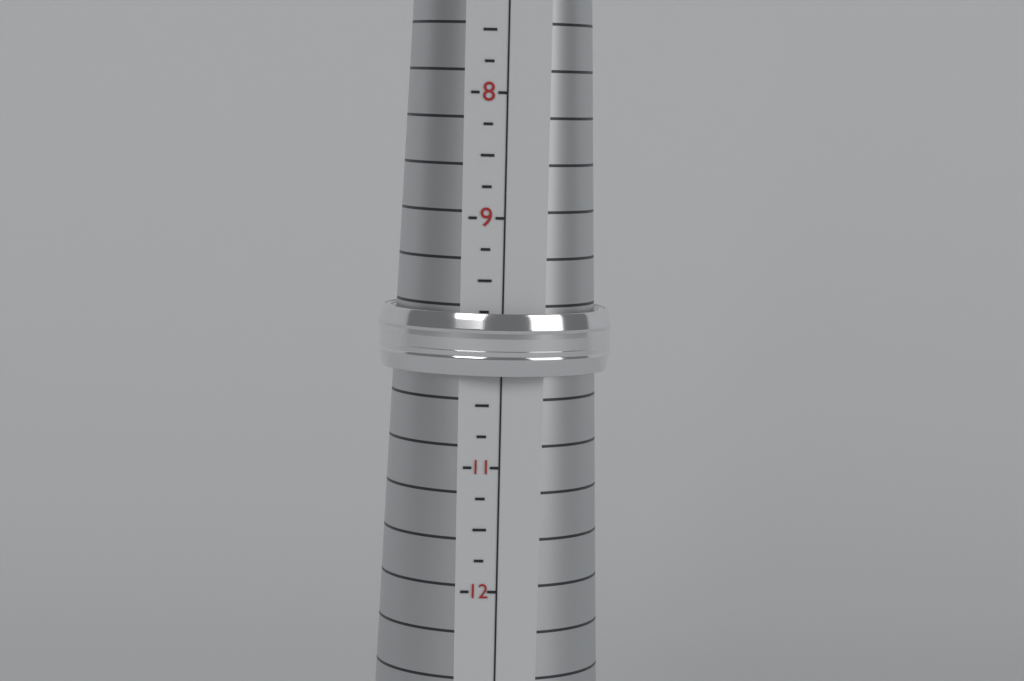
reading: 10.25 (no unit)
